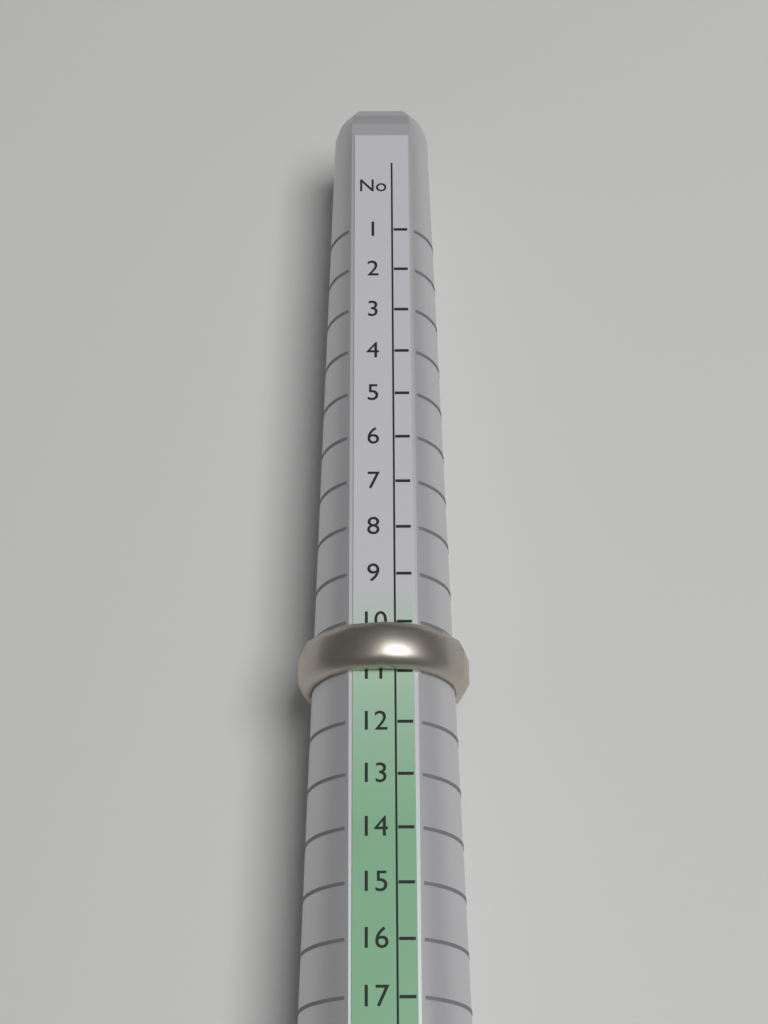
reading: 11 No
